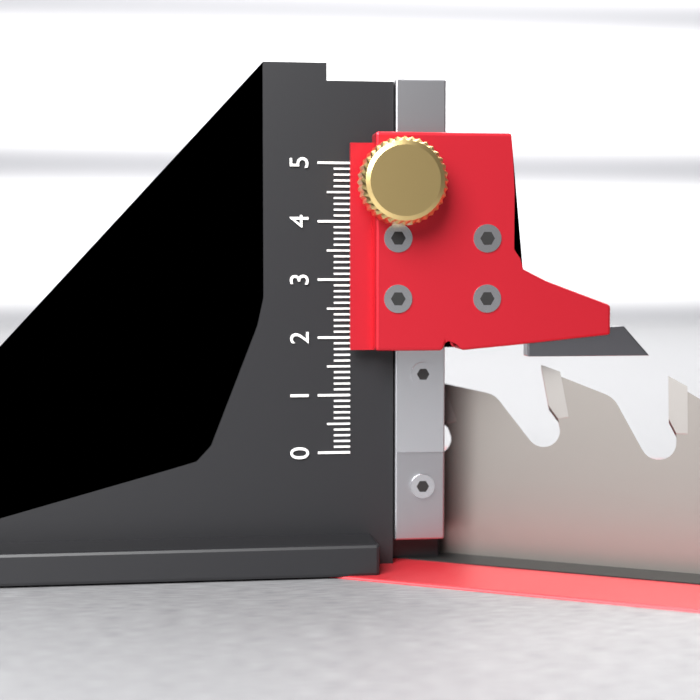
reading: 1.8 (no unit)
